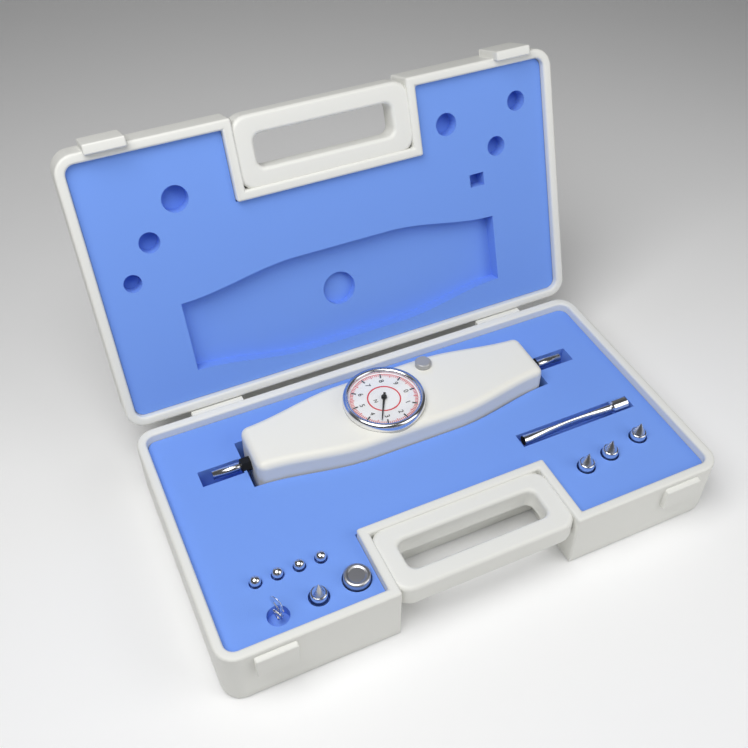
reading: 3.3 N
